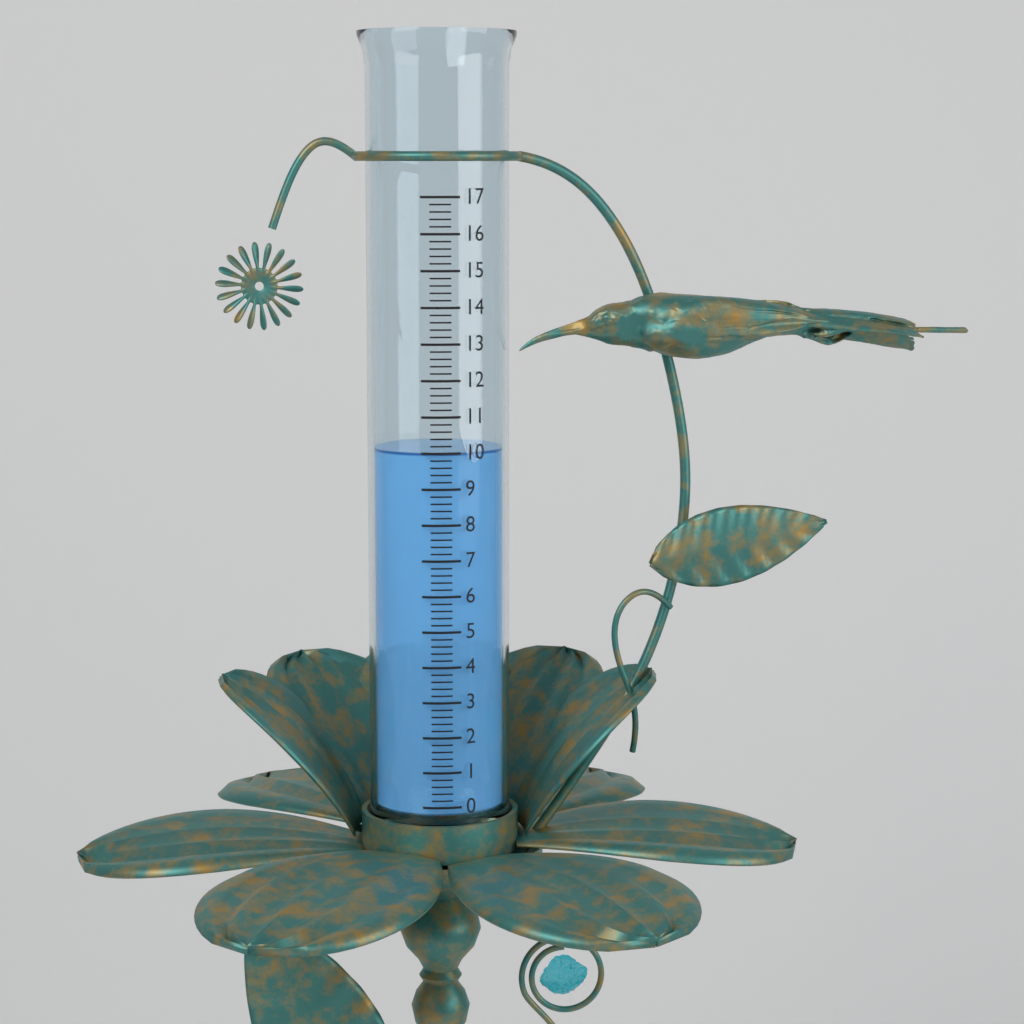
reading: 10.0 (no unit)
